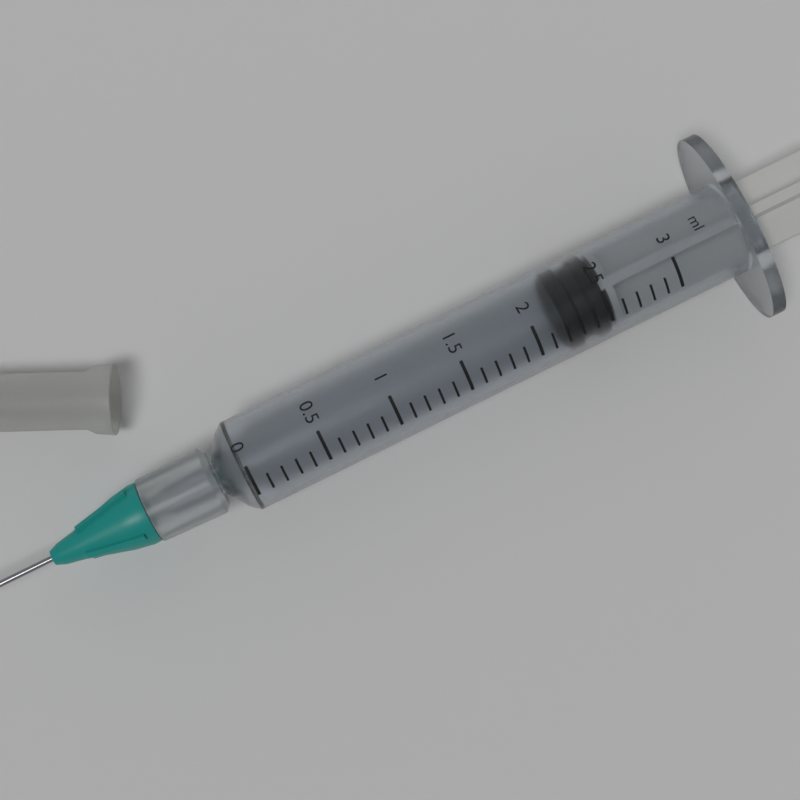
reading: 2.2 ml
